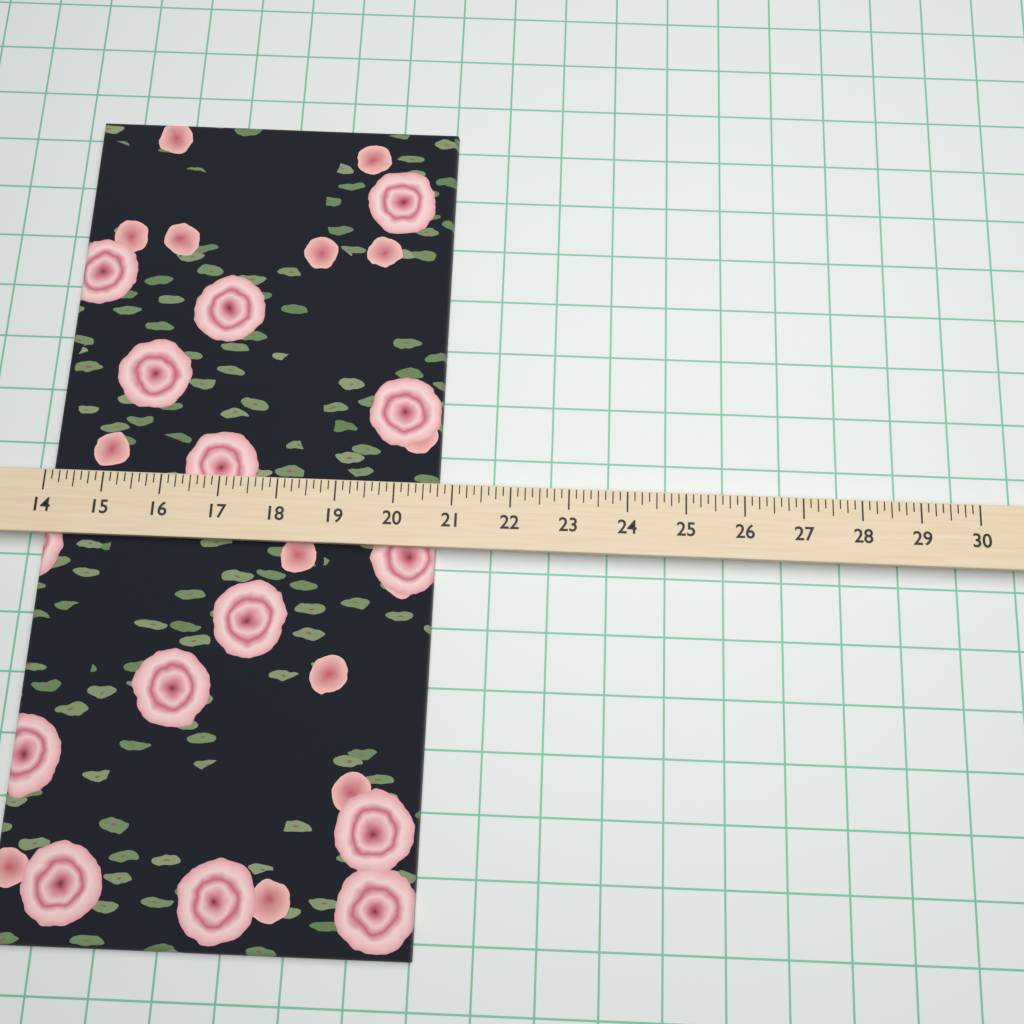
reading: 20.750 (no unit)
